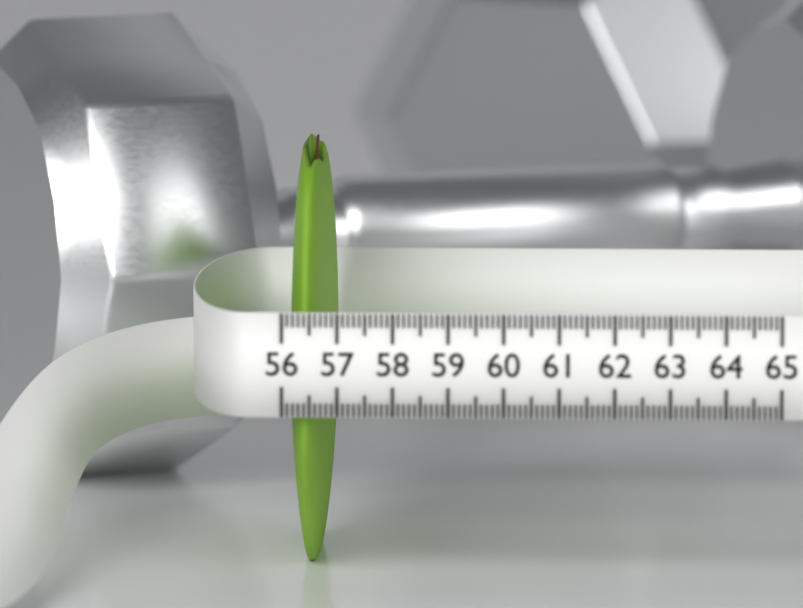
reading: 56.8 (no unit)
